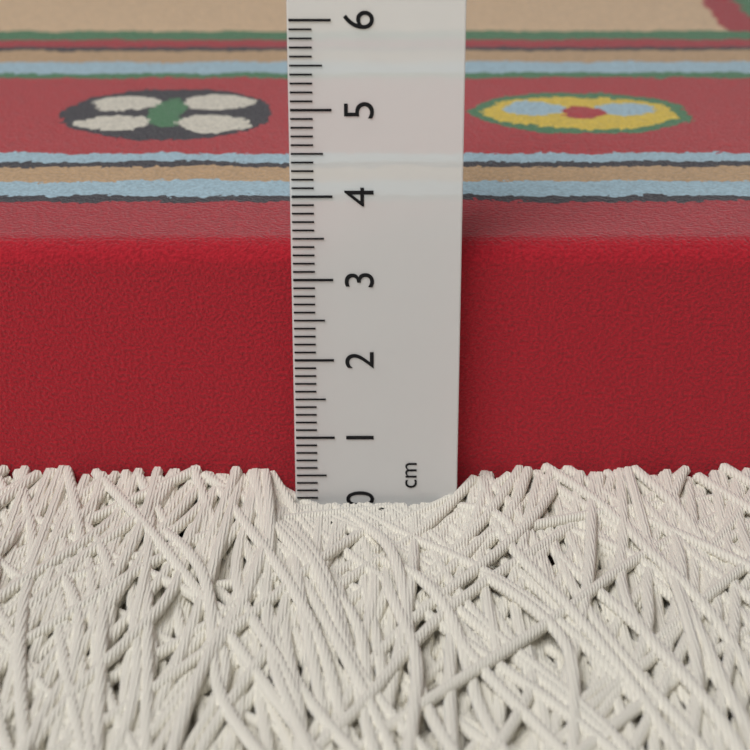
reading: 3.3 cm
